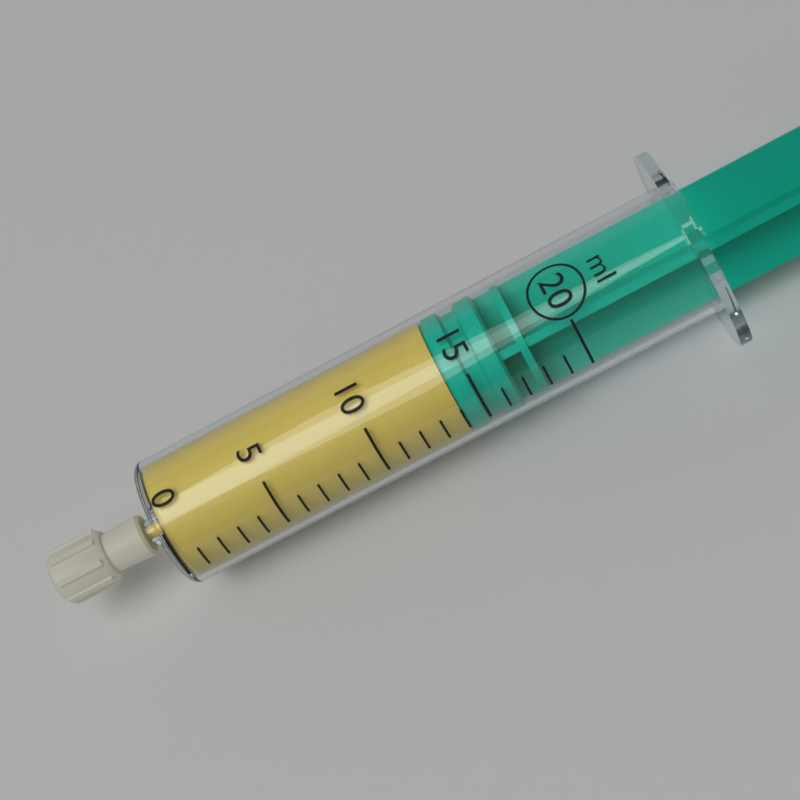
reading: 14 ml
